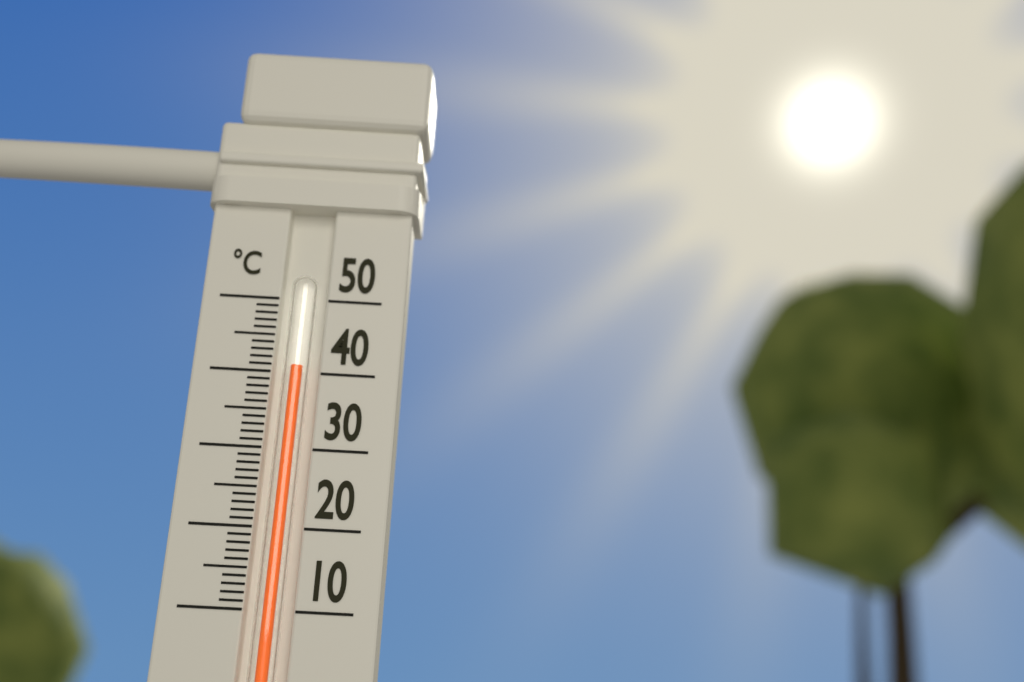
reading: 41 °C
